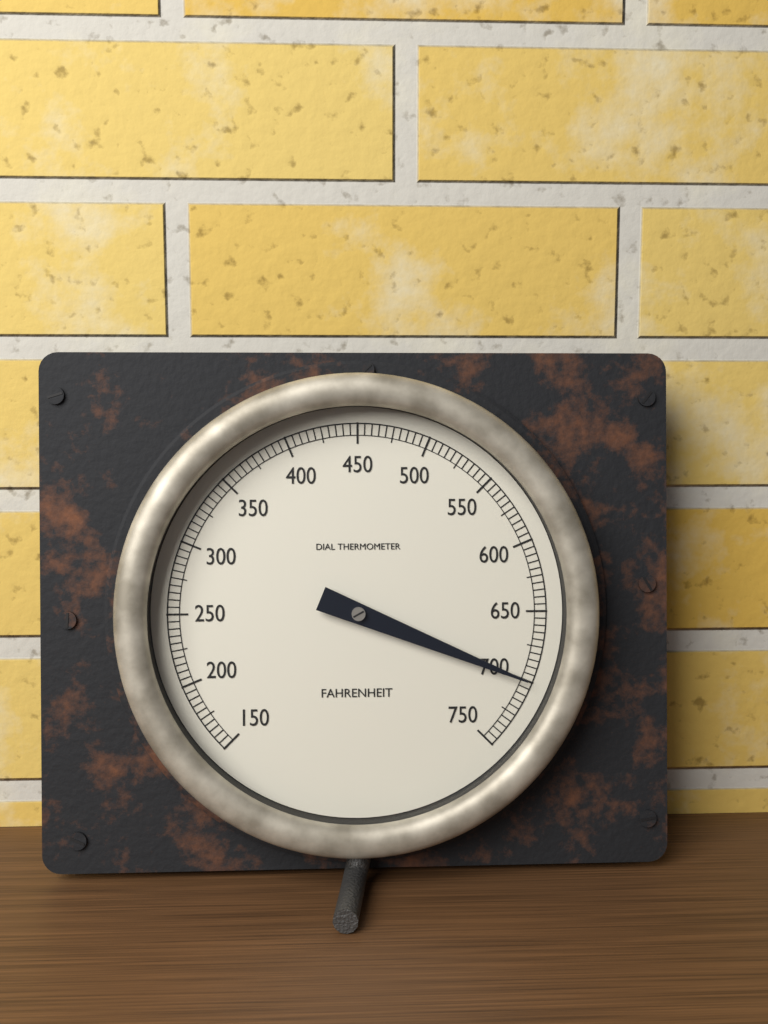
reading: 700 °F
